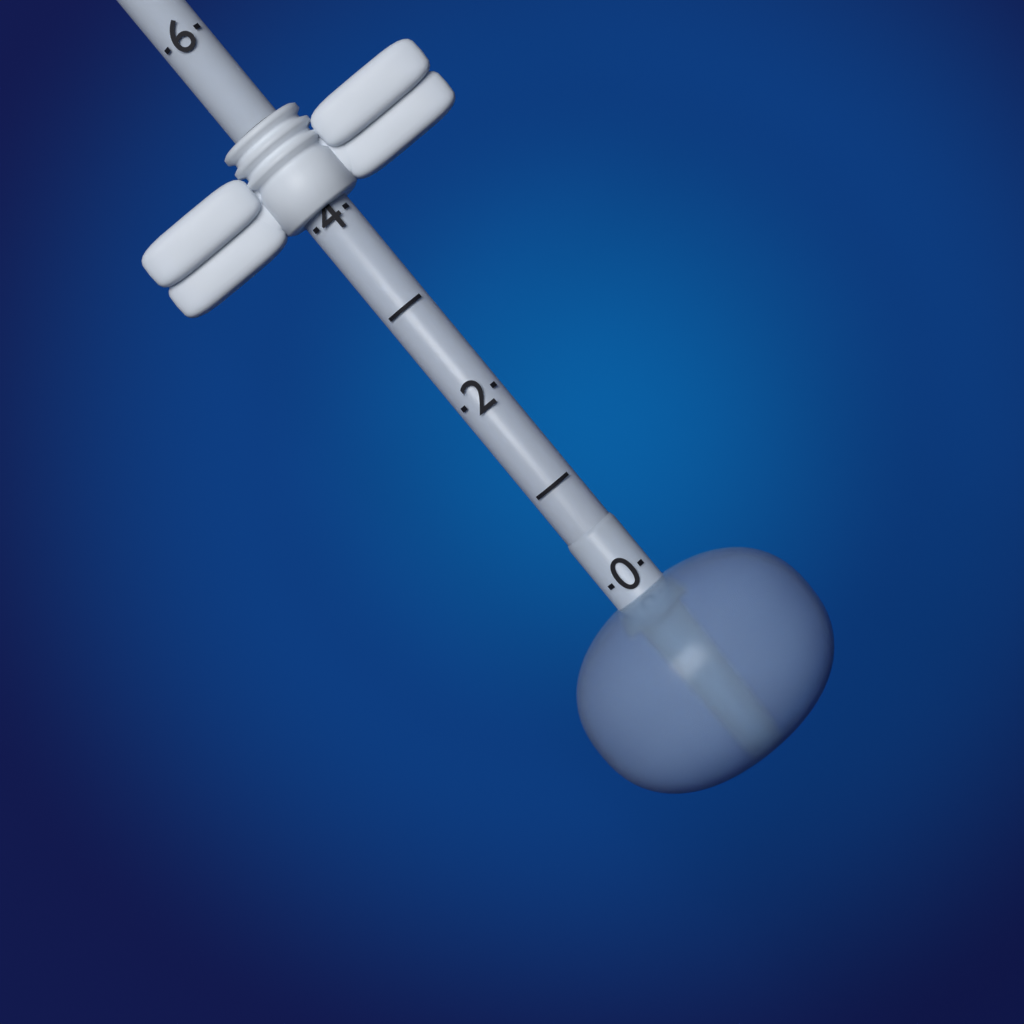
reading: 5 (no unit)
